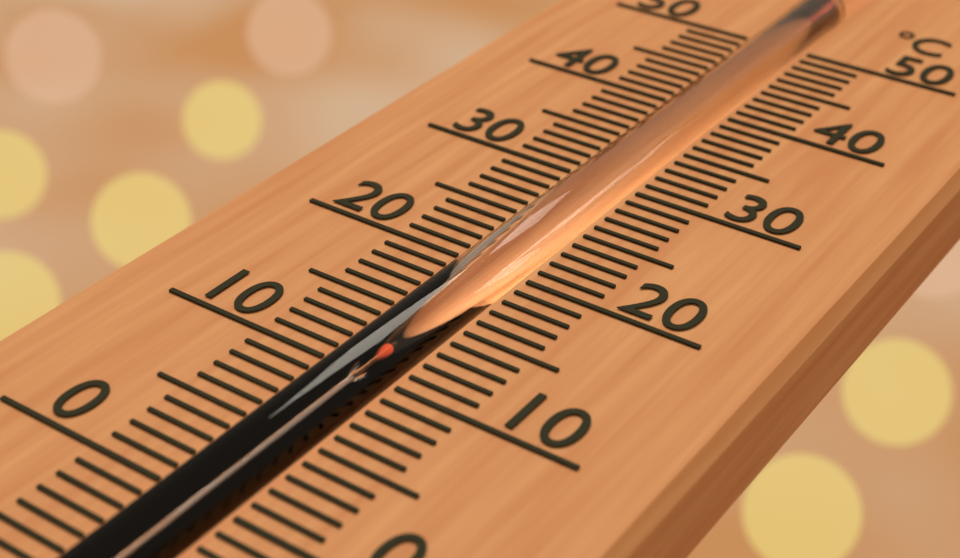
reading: 12 °C
